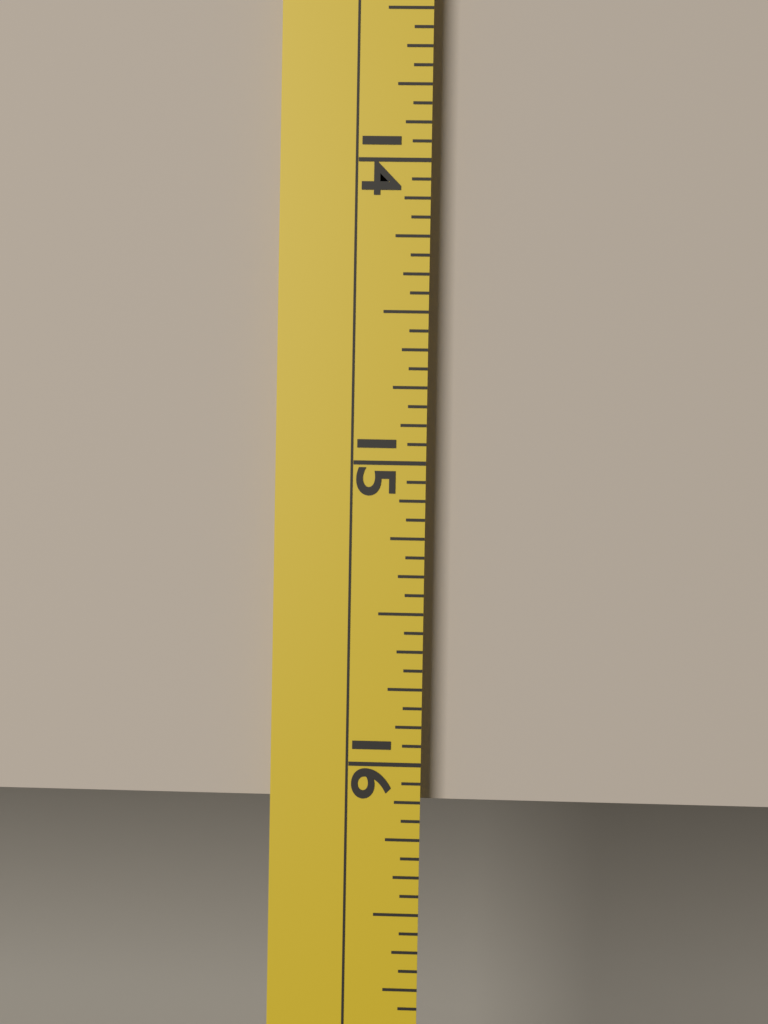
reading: 16.1250 (no unit)
